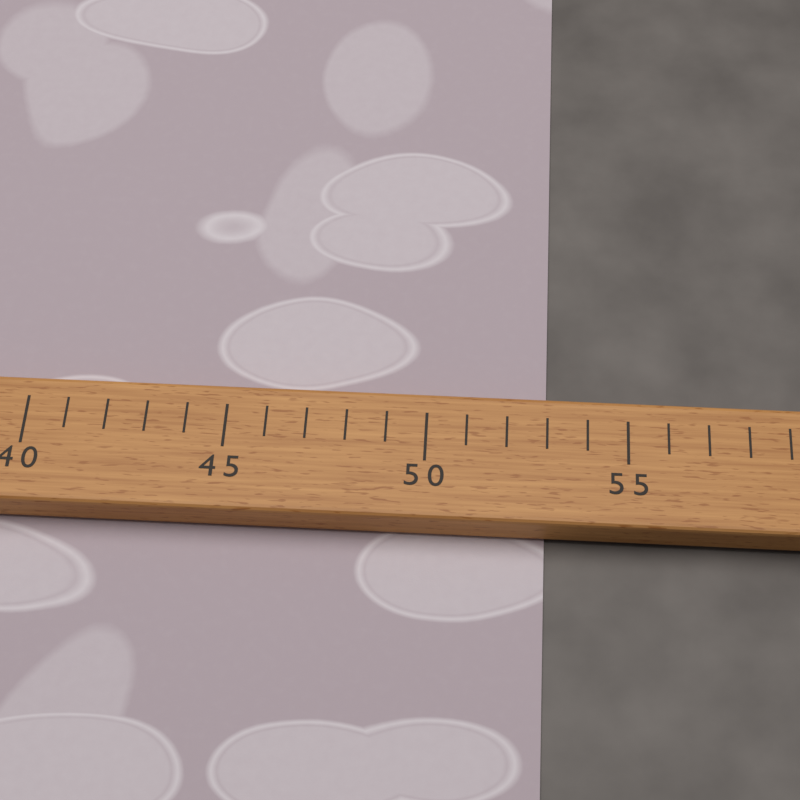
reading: 53 (no unit)
